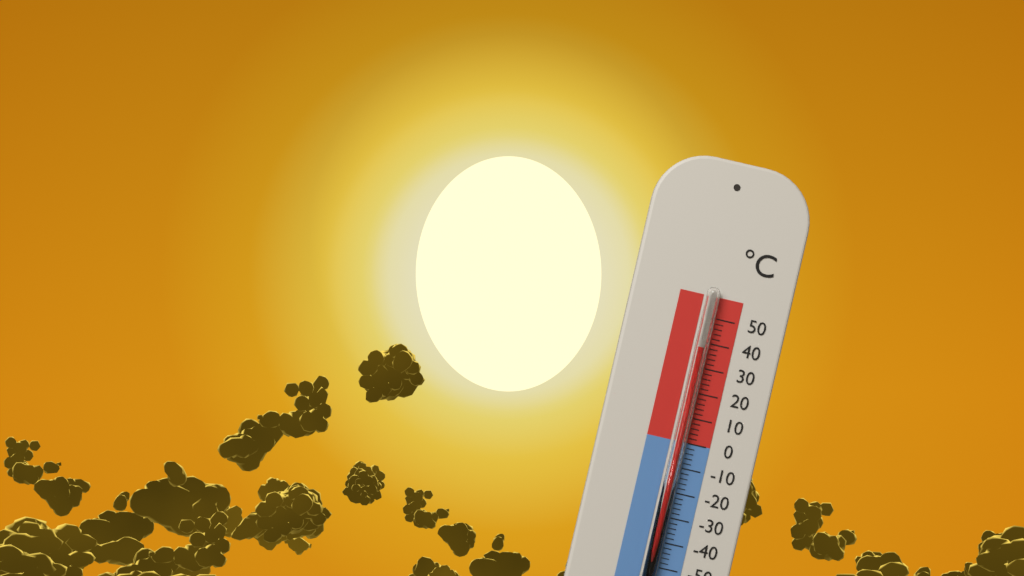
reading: 38 °C
